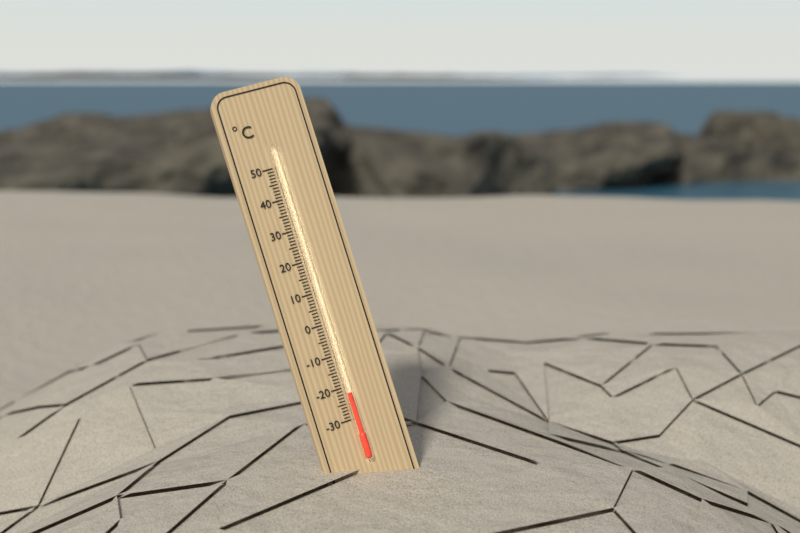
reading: -22 °C
